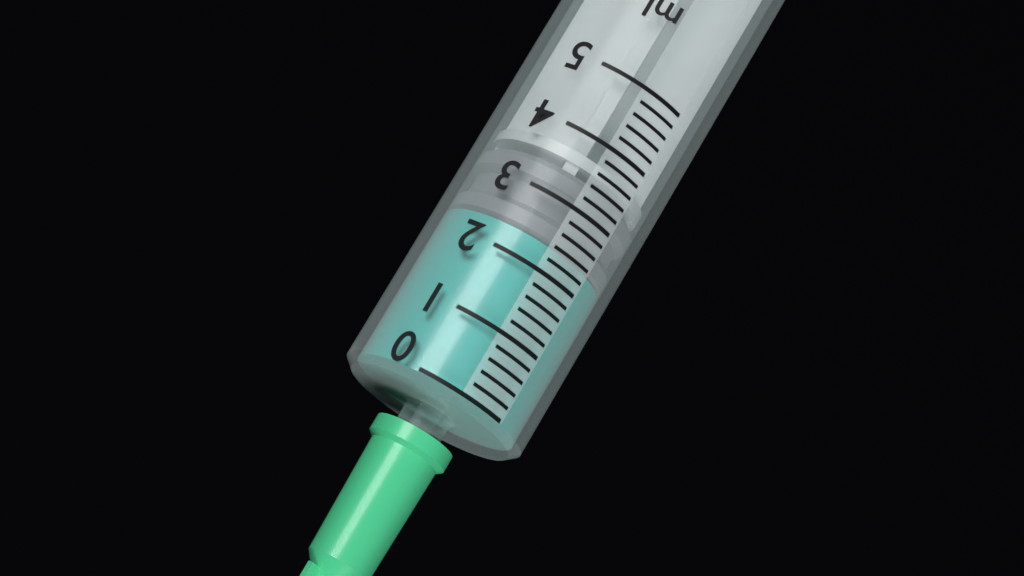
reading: 2.4 ml
